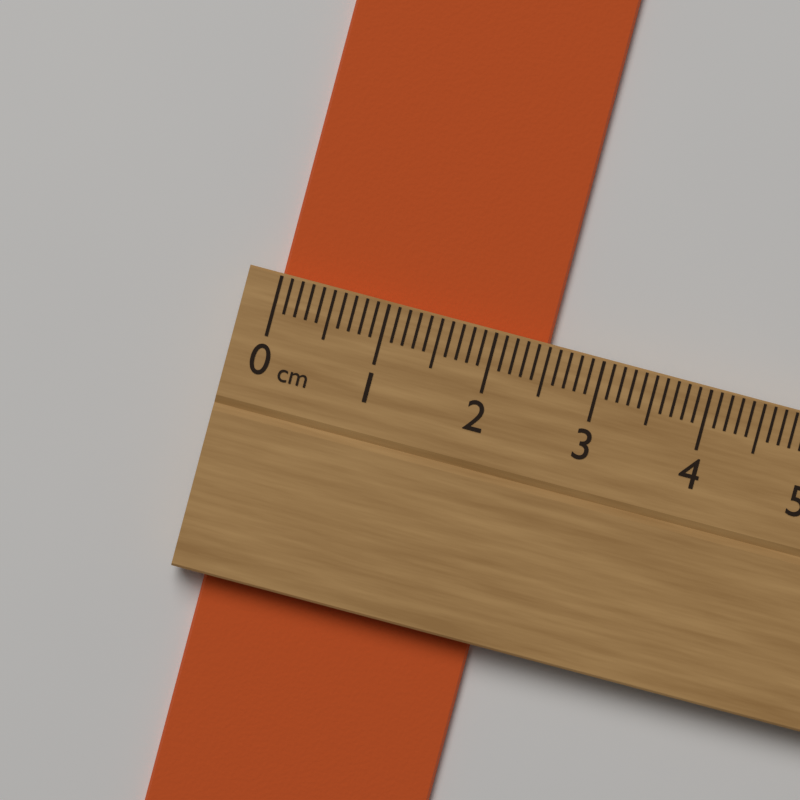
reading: 2.5 cm
